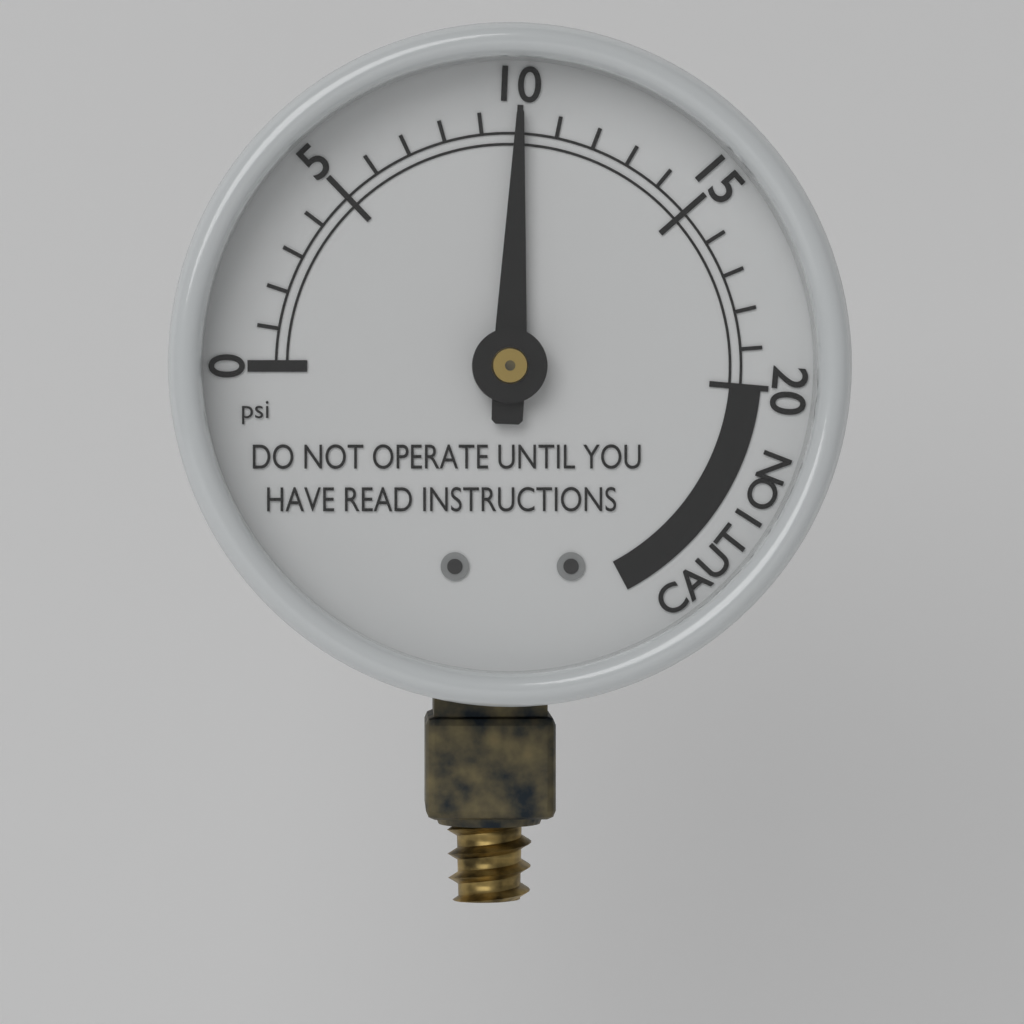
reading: 10 psi
